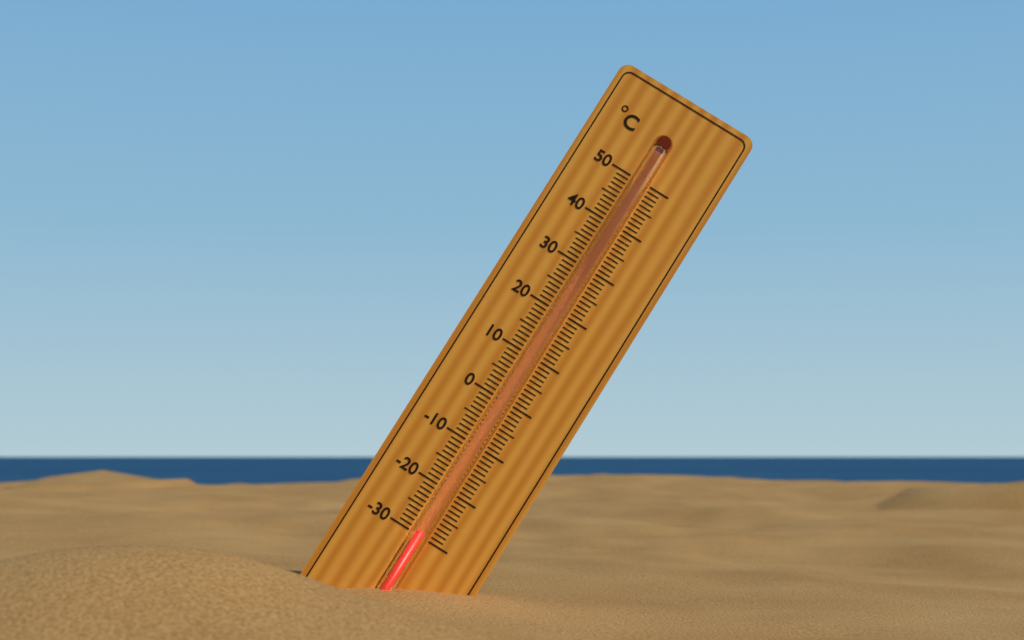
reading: -29 °C
